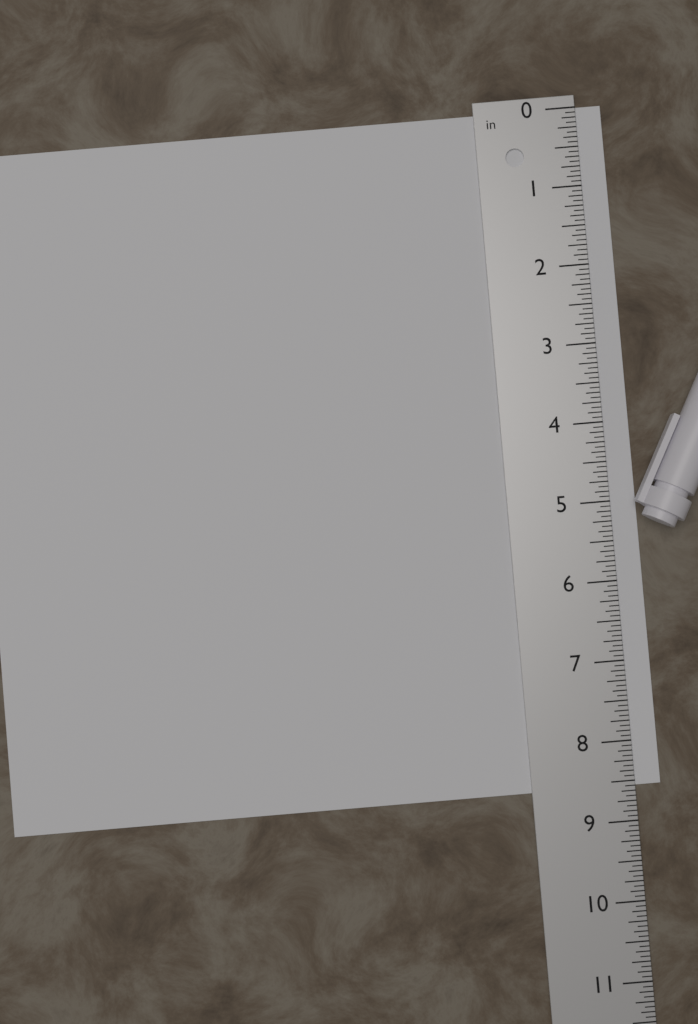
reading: 8.5625 in
